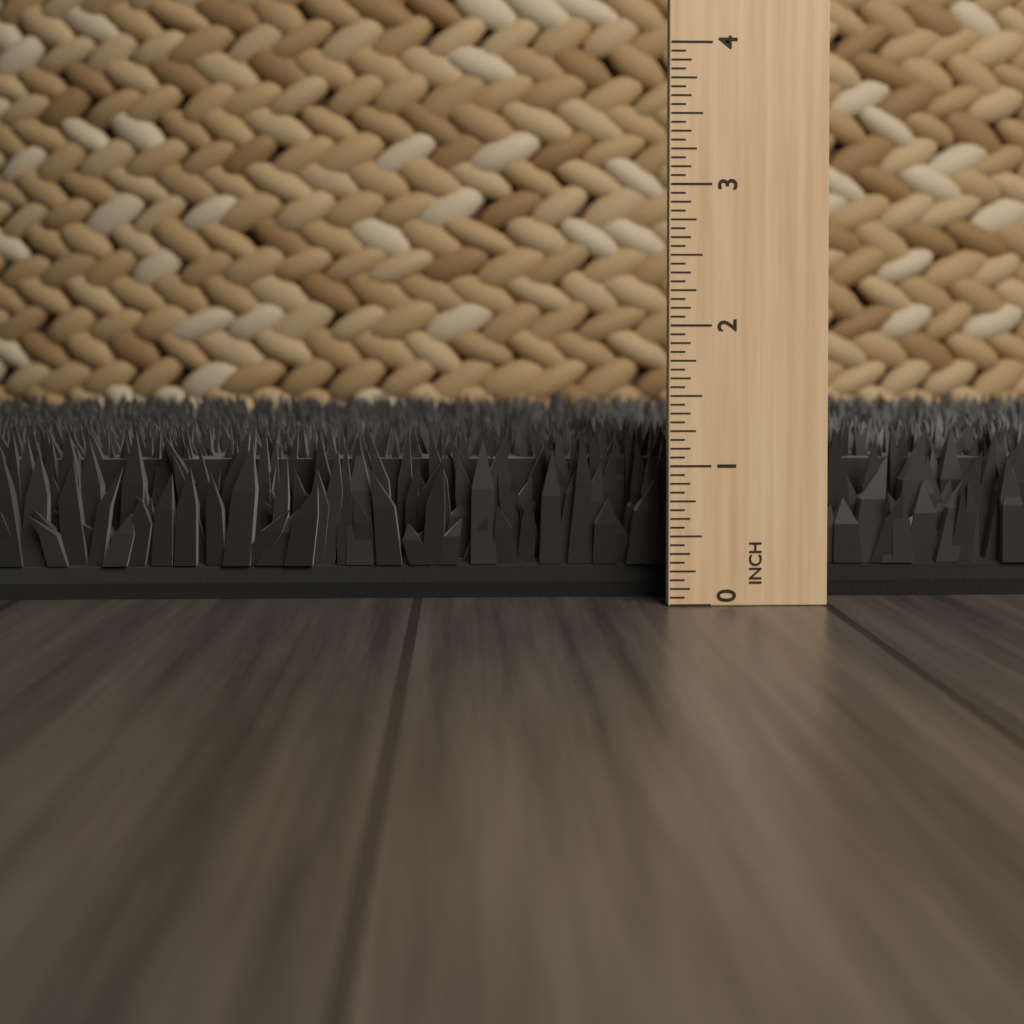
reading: 1.2500 in
